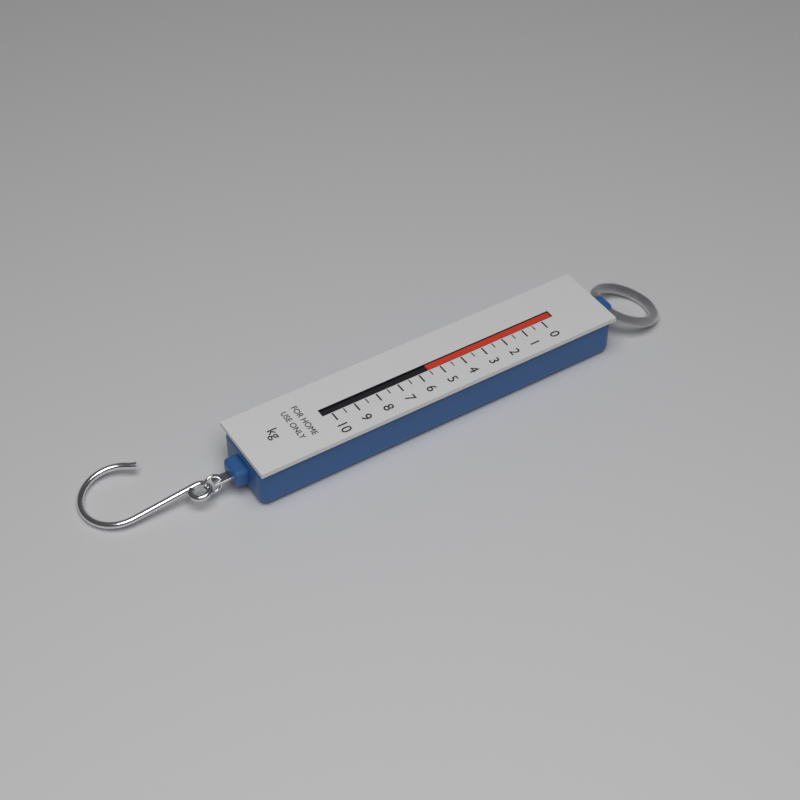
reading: 5.5 kg
